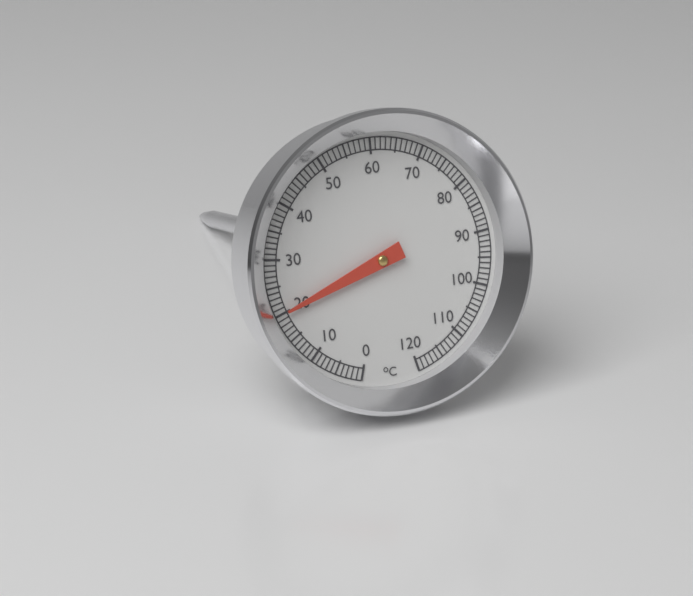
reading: 20 °C
